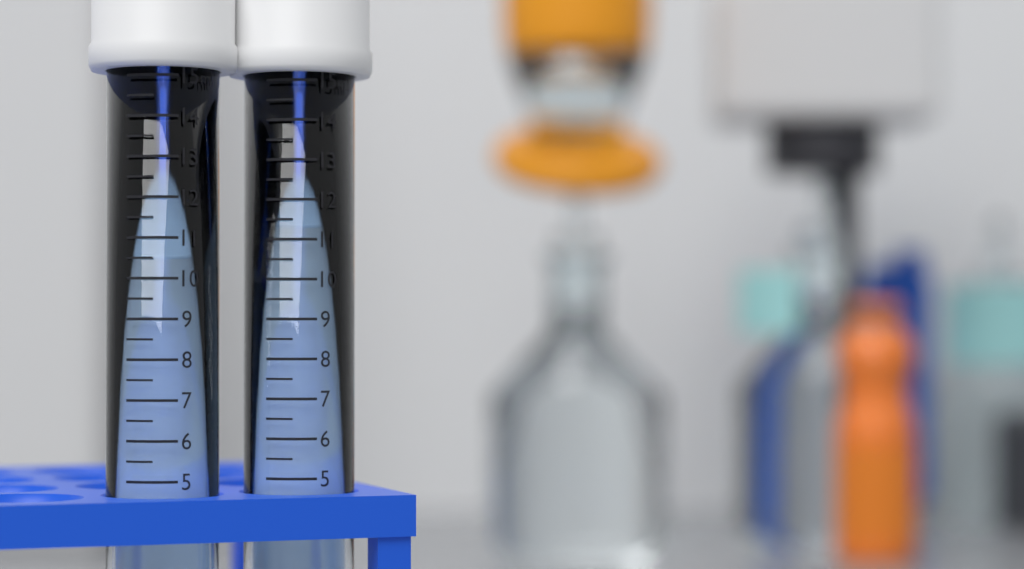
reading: 10.5 ml
